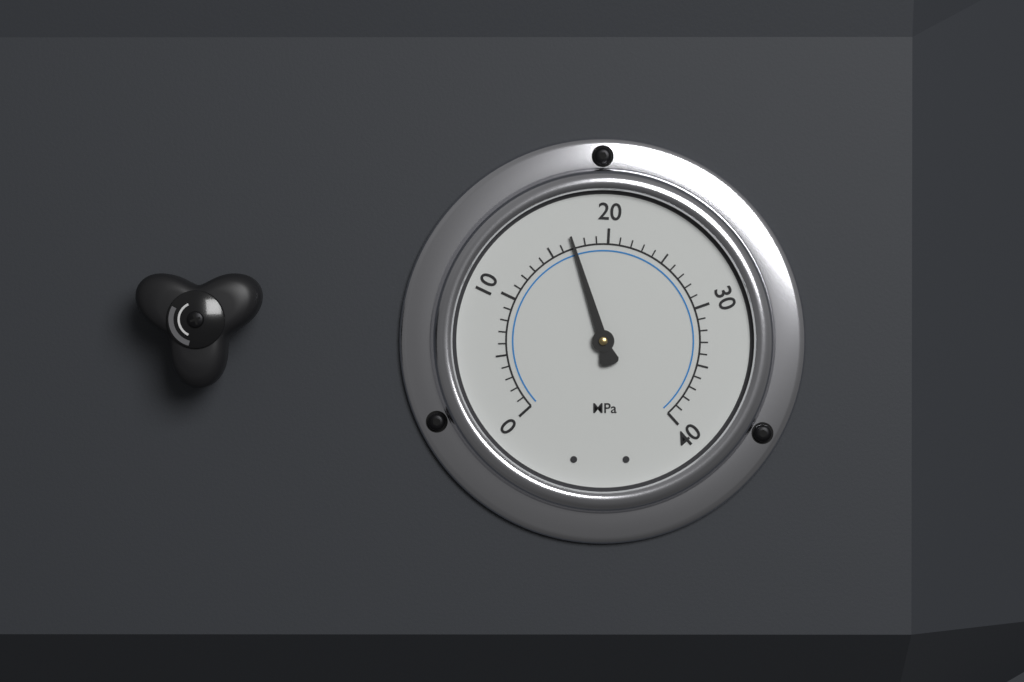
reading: 17 MPa
